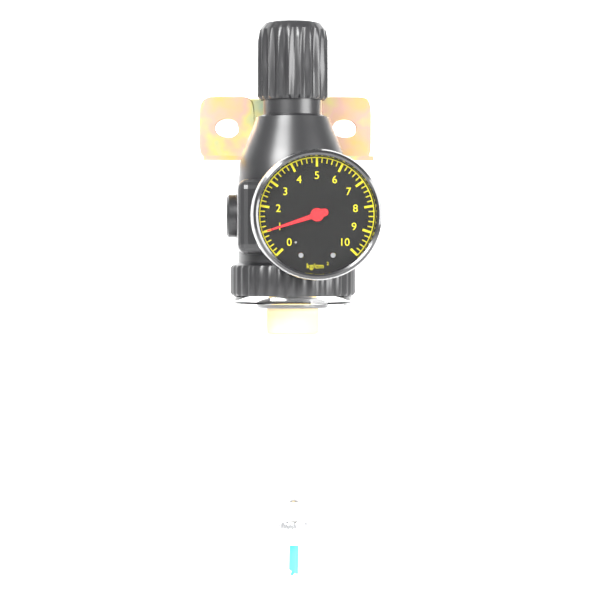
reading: 1.0 kg/cm²
